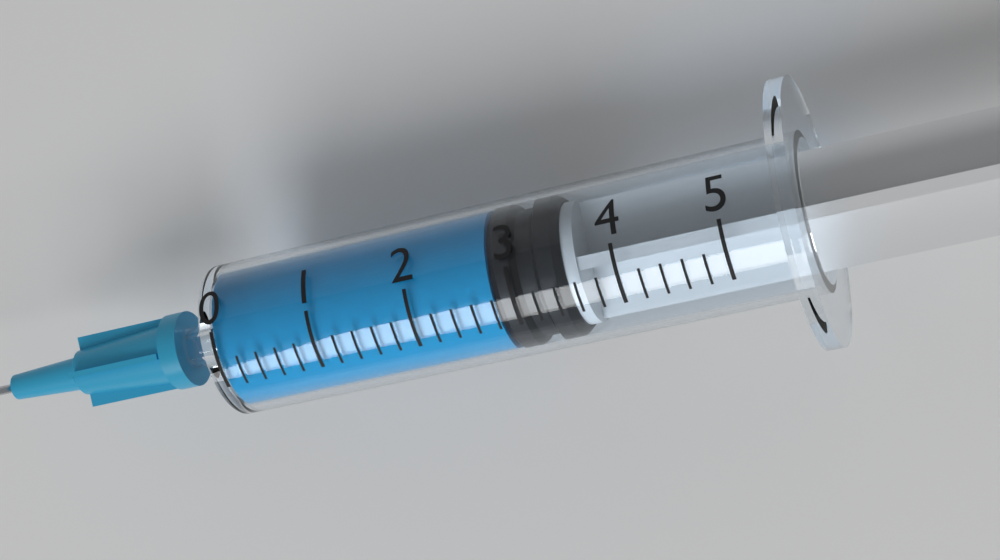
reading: 2.8 (no unit)
